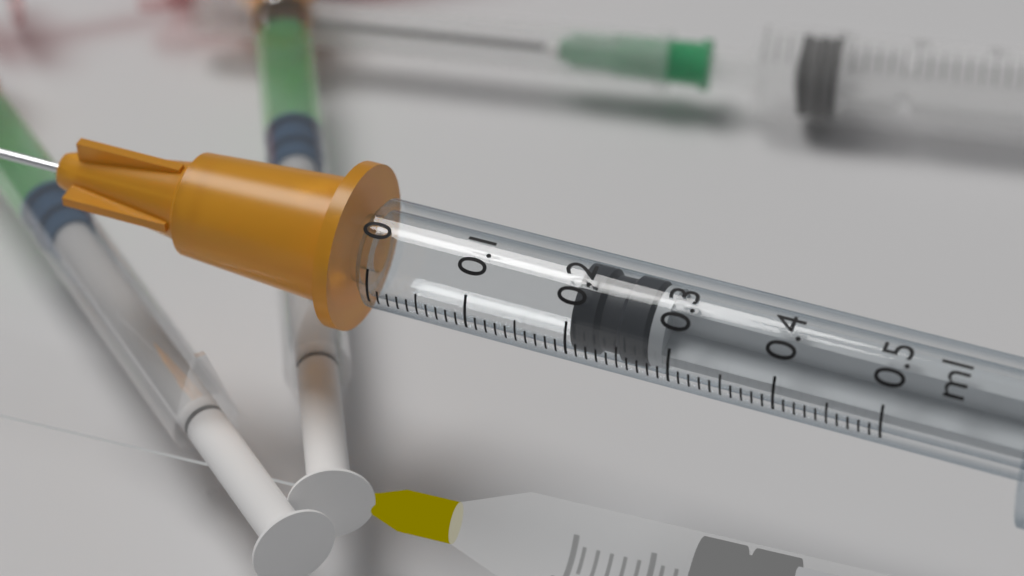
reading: 0.20 ml
